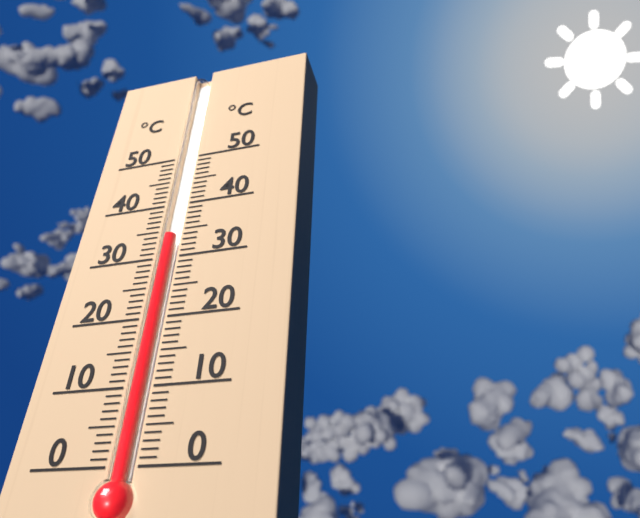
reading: 34 °C
